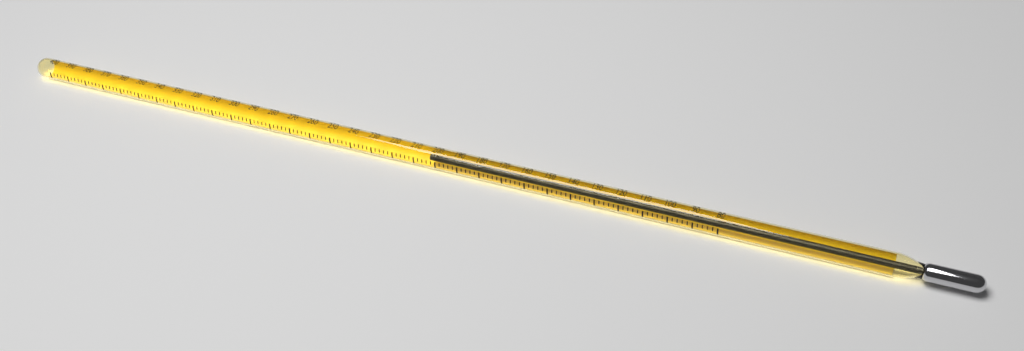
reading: 204 (no unit)
